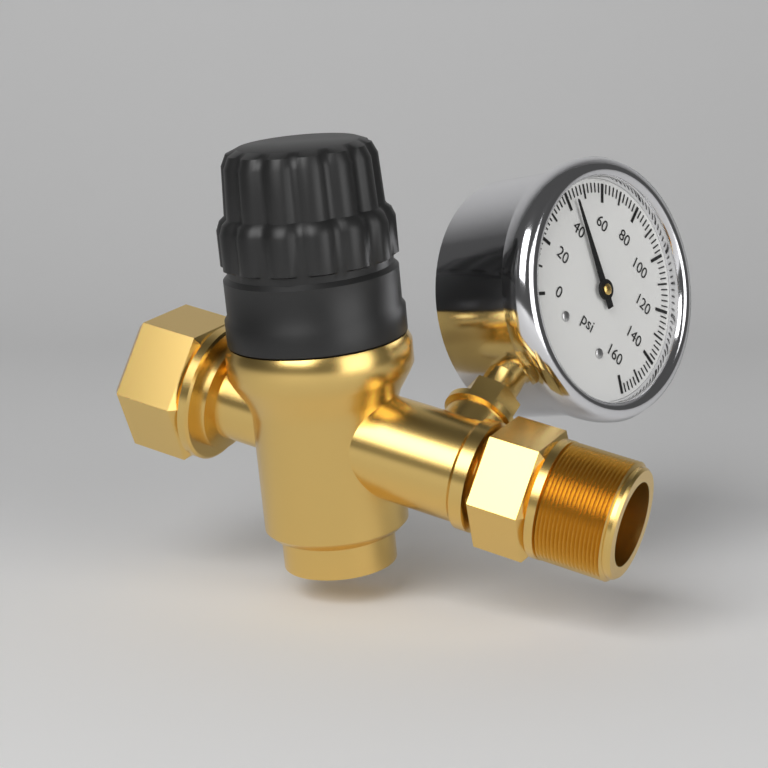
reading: 44 psi
